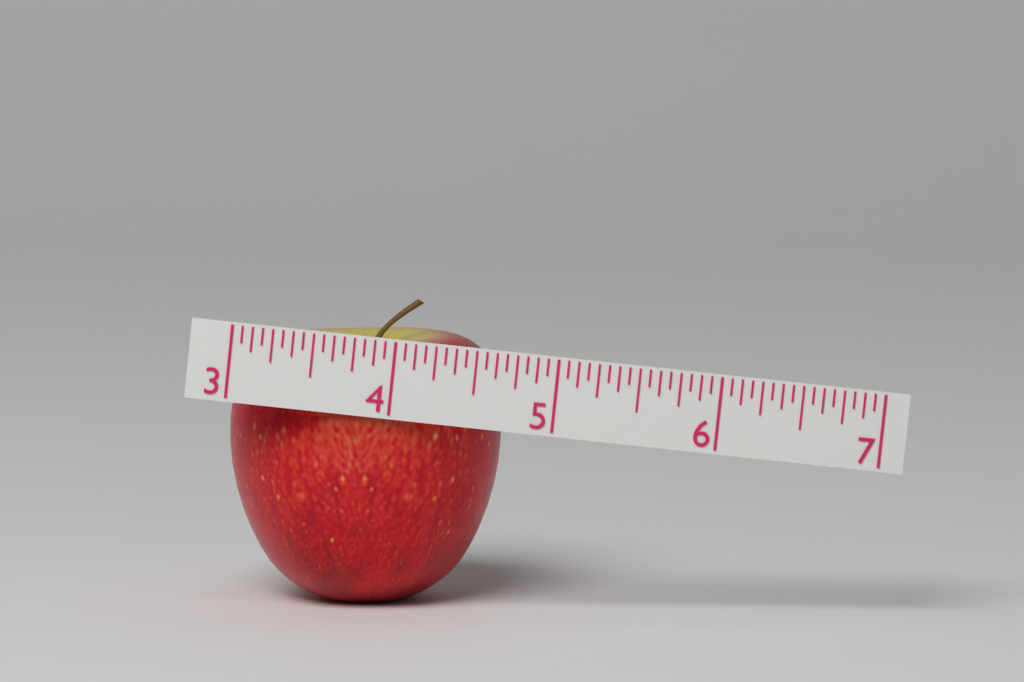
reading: 4.6875 (no unit)
